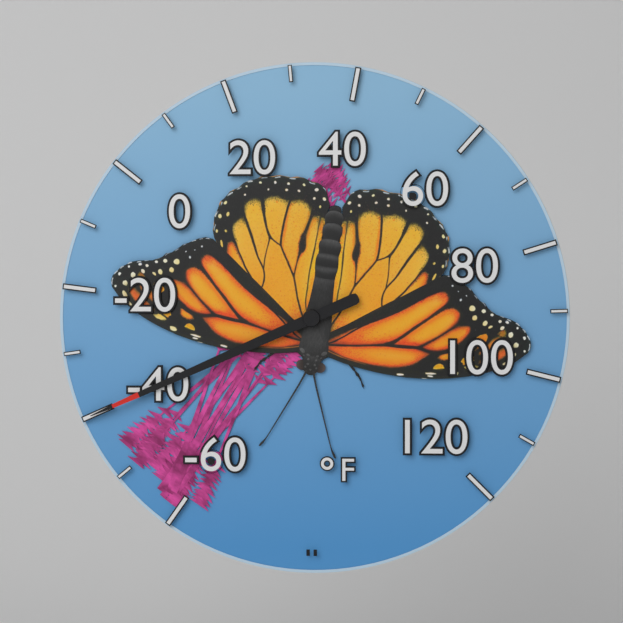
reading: -40 °F
